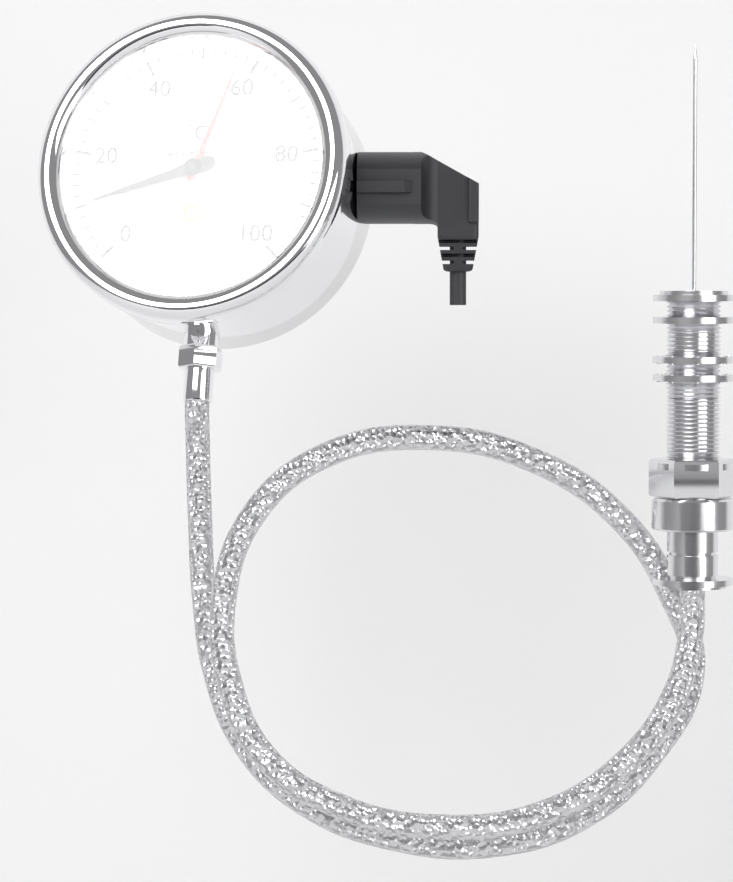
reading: 10 °C
